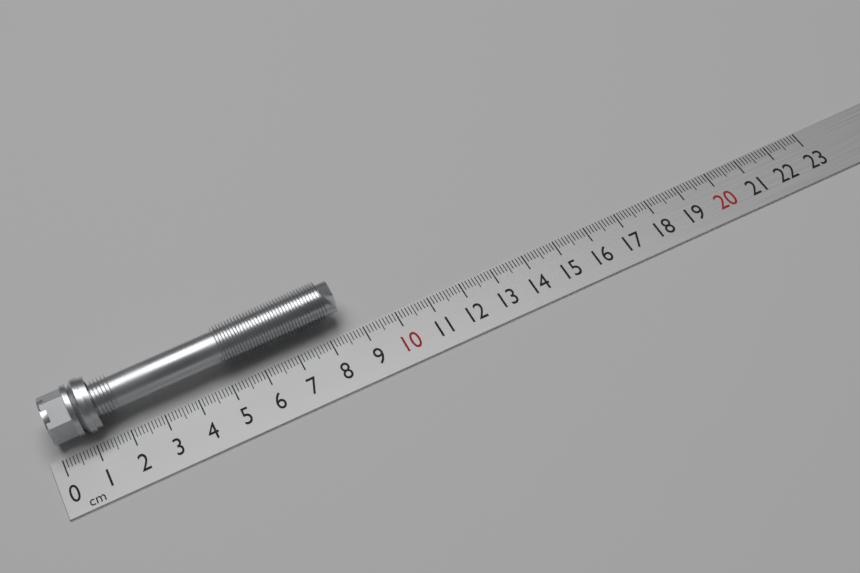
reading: 8.6 cm
